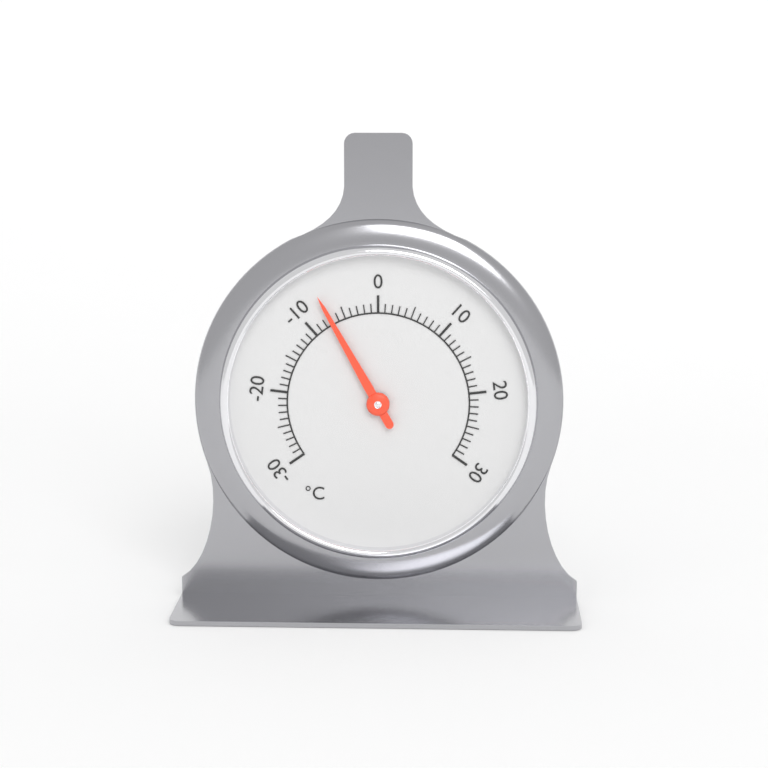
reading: -7 °C
